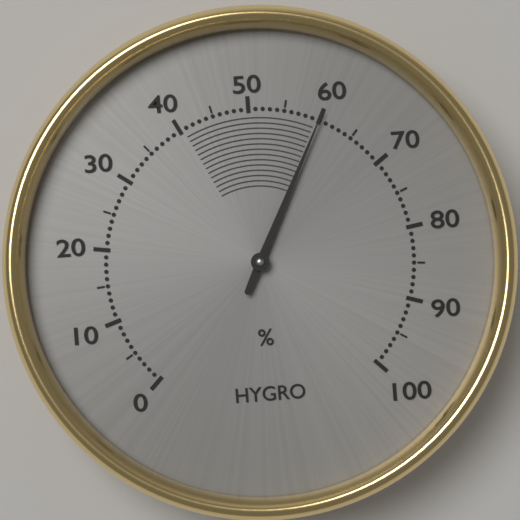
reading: 60 %
